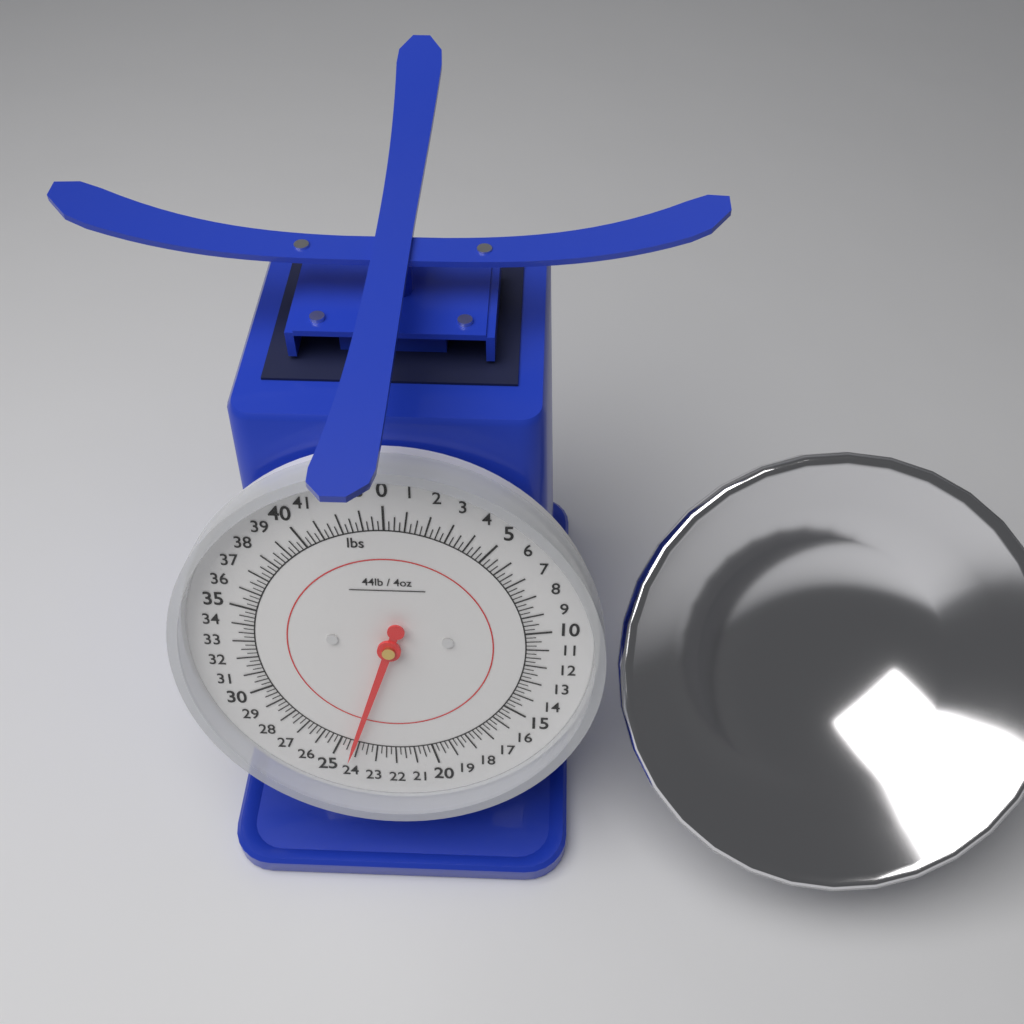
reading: 24.25 lbs
